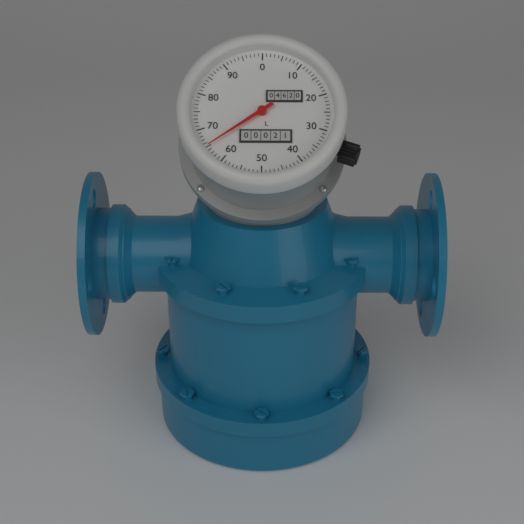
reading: 65 L
